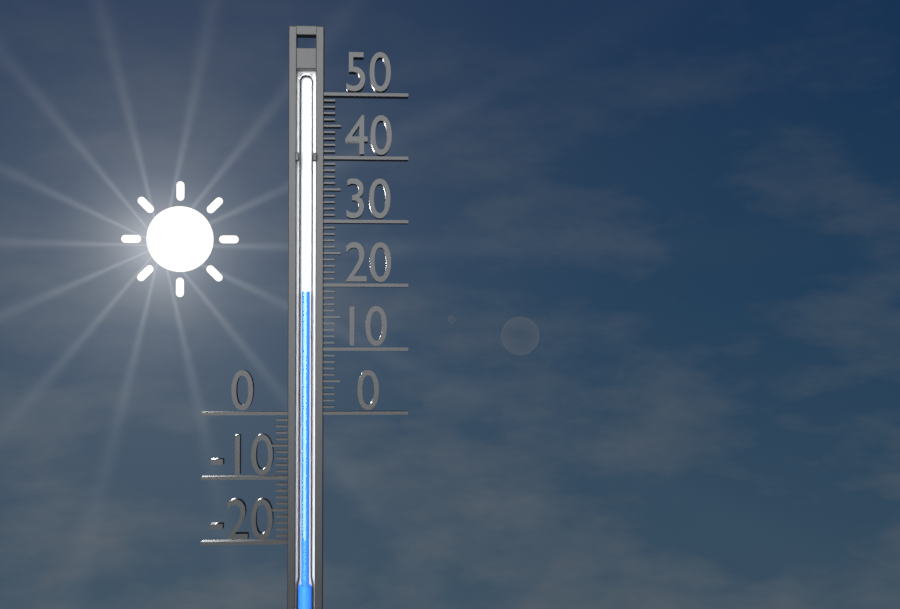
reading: 19 (no unit)
